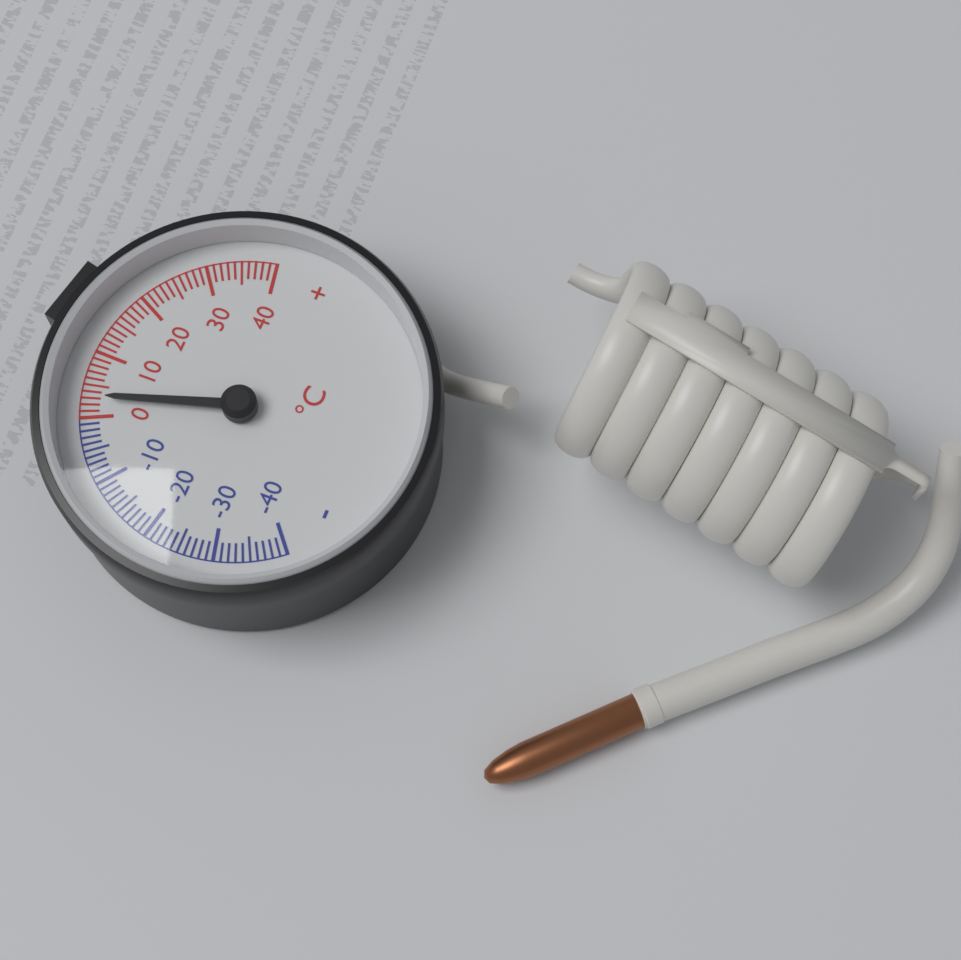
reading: 3 °C
